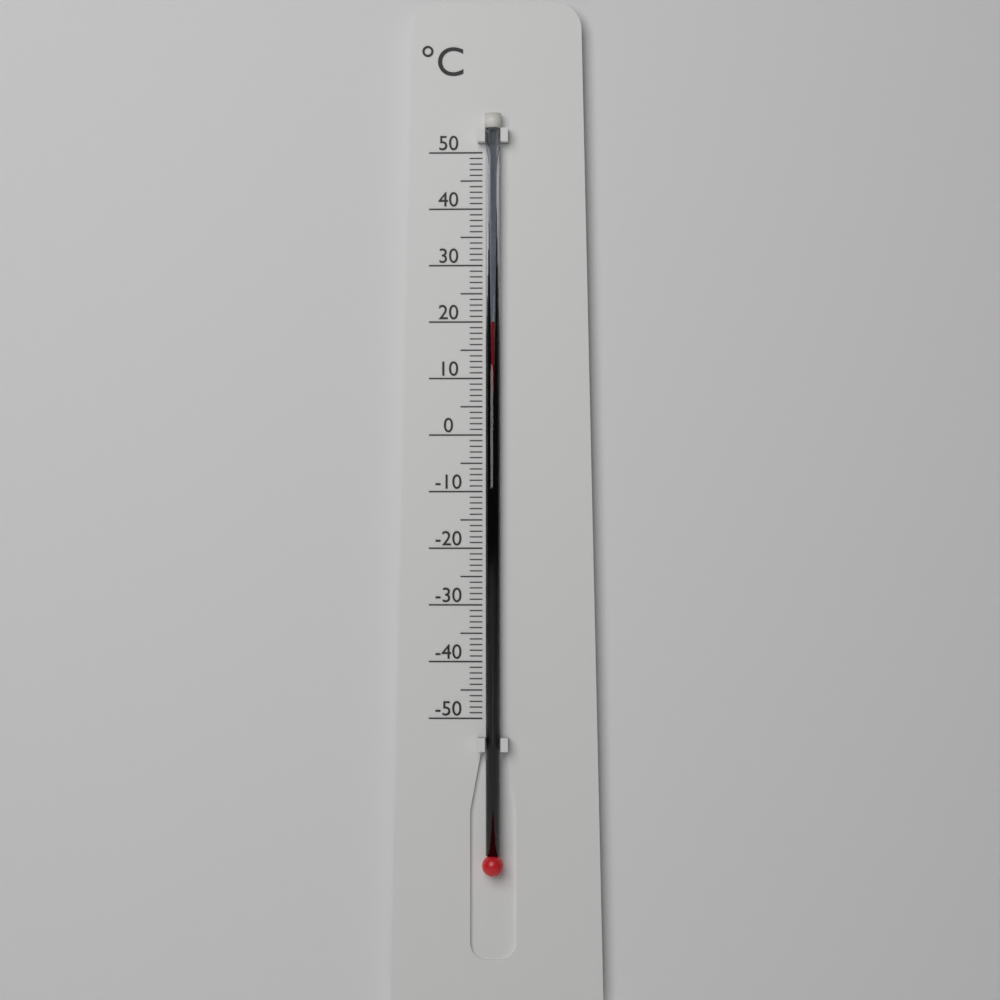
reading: 20 °C
